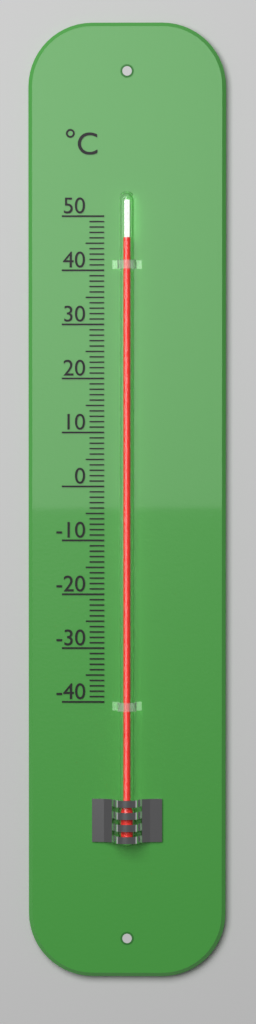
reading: 46 °C
